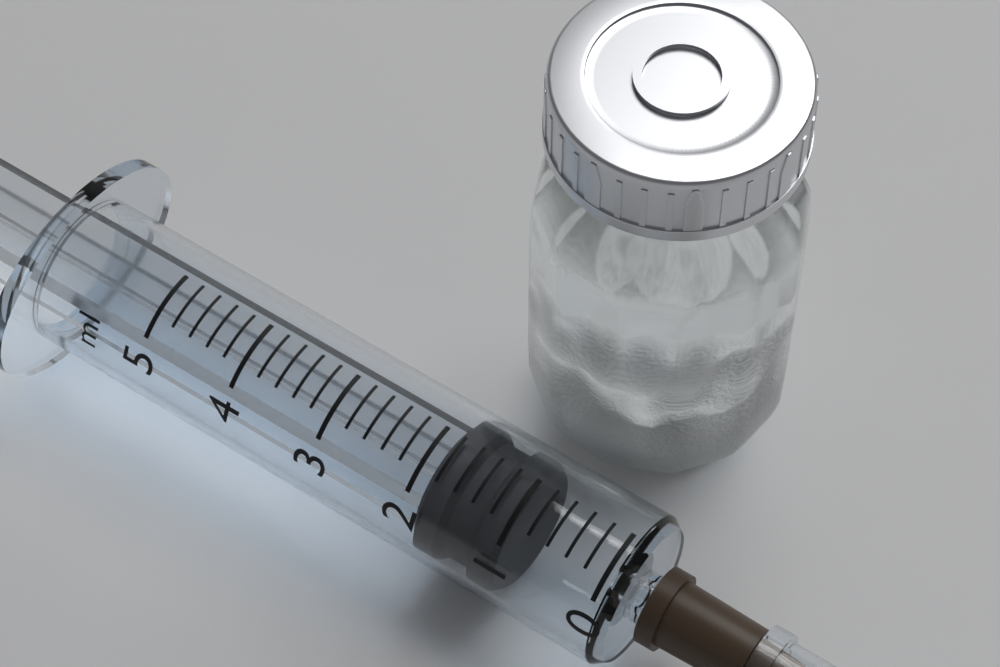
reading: 1.0 ml
